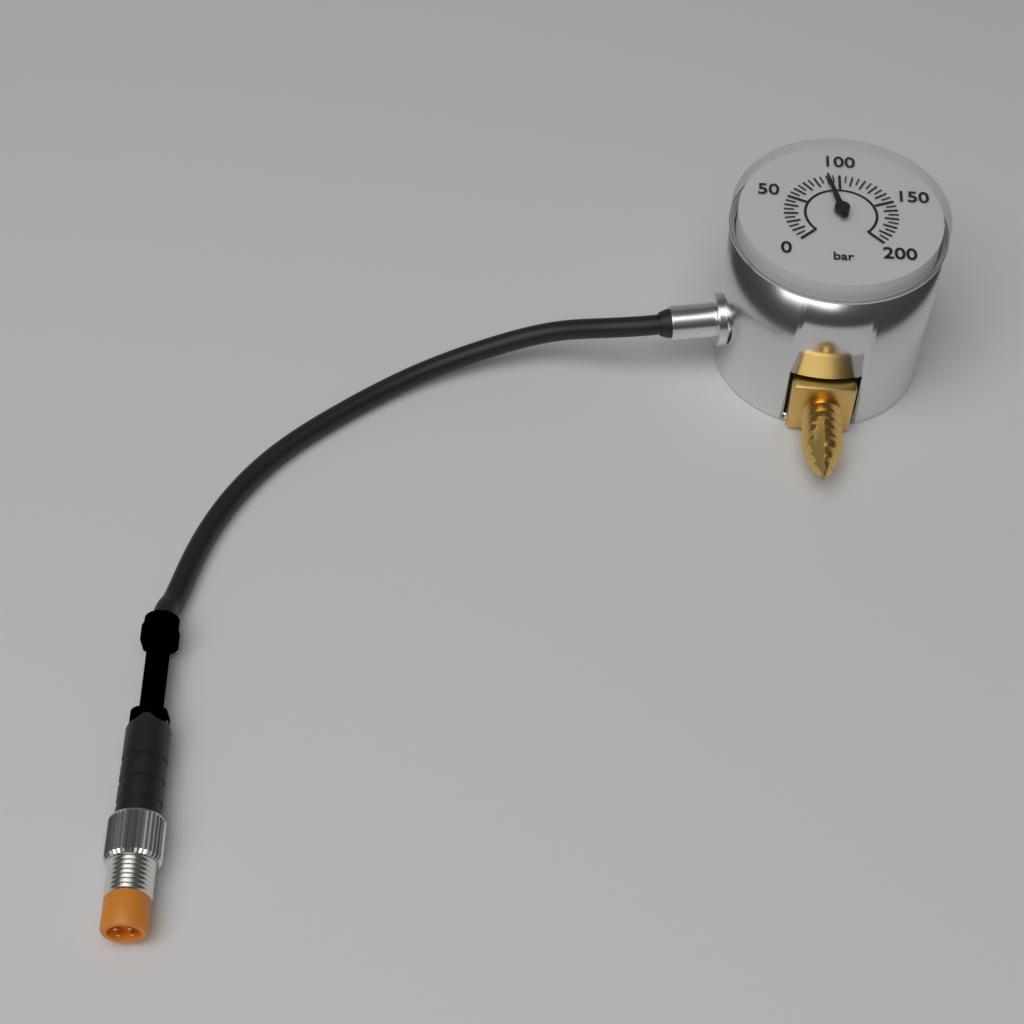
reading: 90 bar
